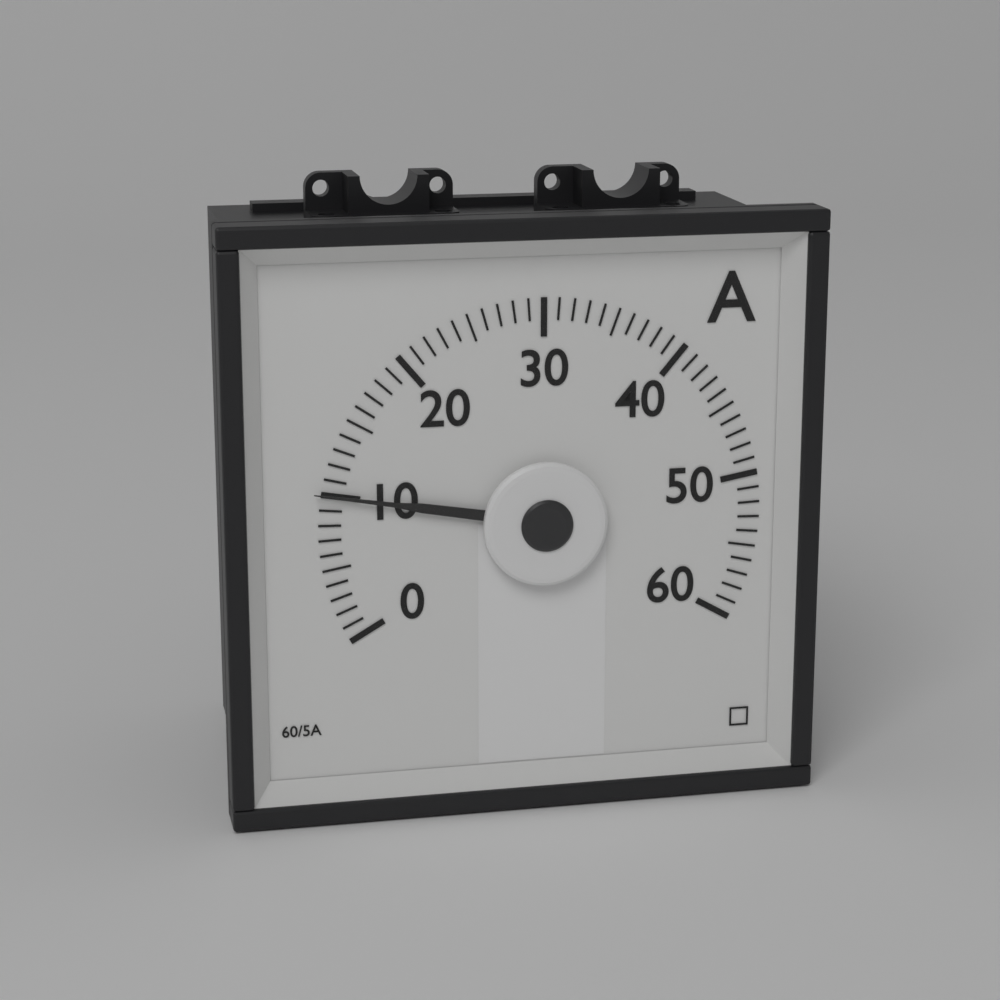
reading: 10 A
